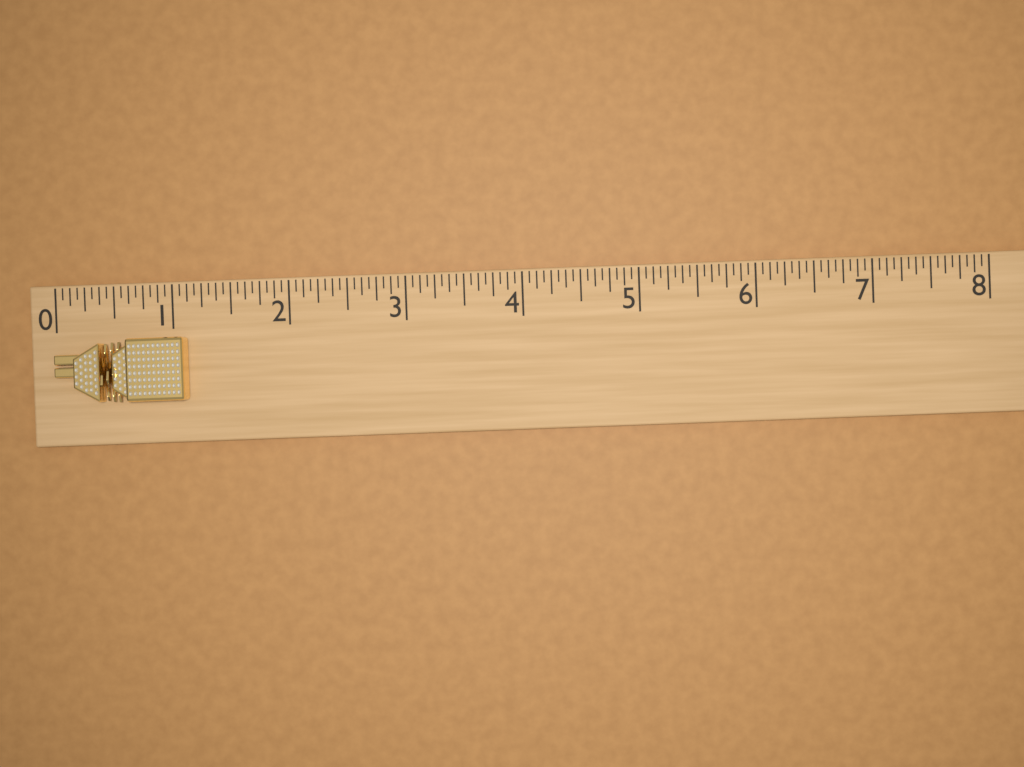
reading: 1.1250 (no unit)
